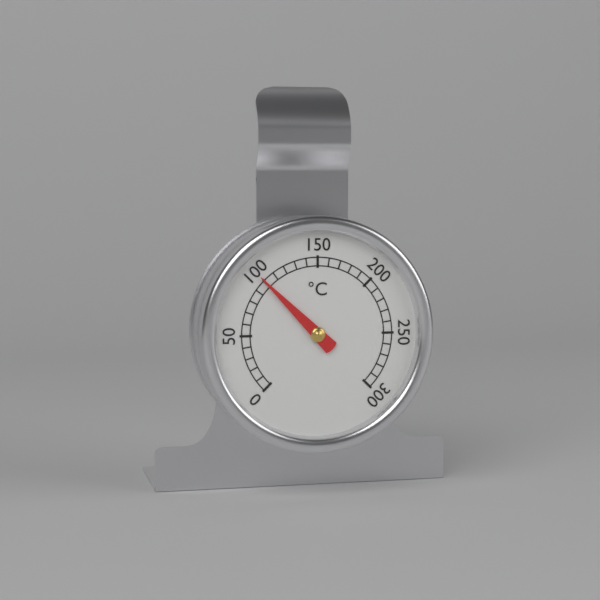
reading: 100 °C
